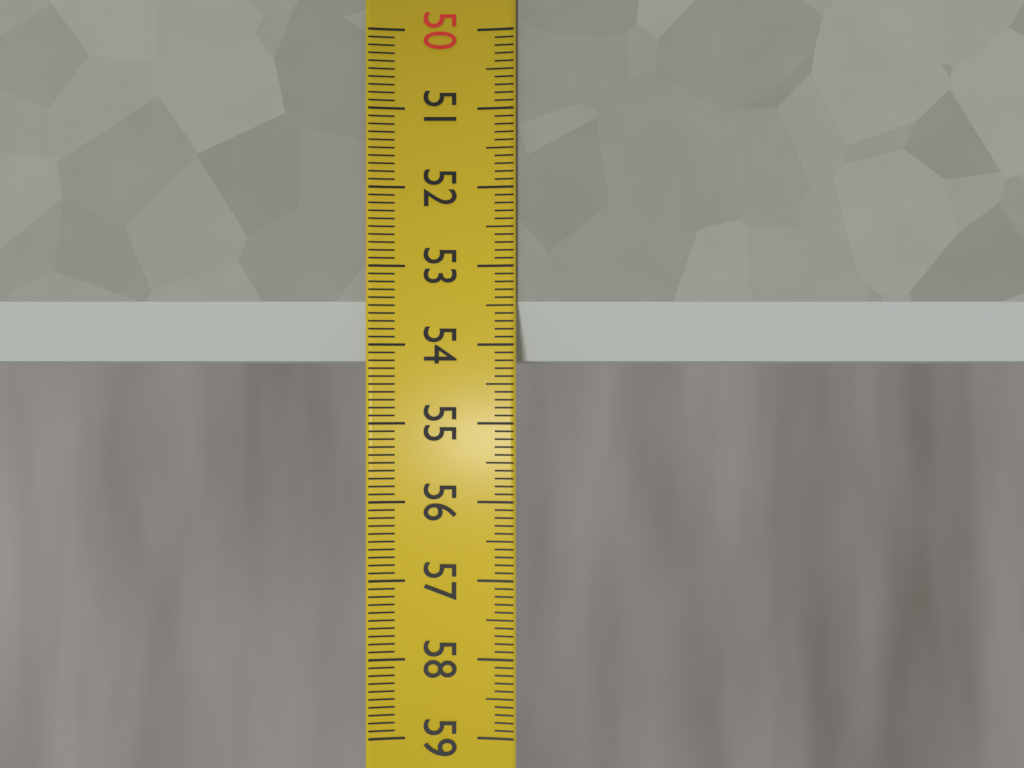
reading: 54.2 (no unit)
